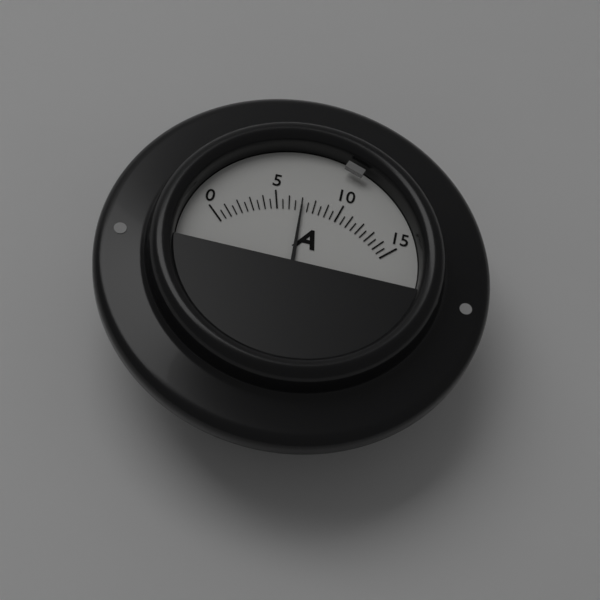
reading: 7.0 A
